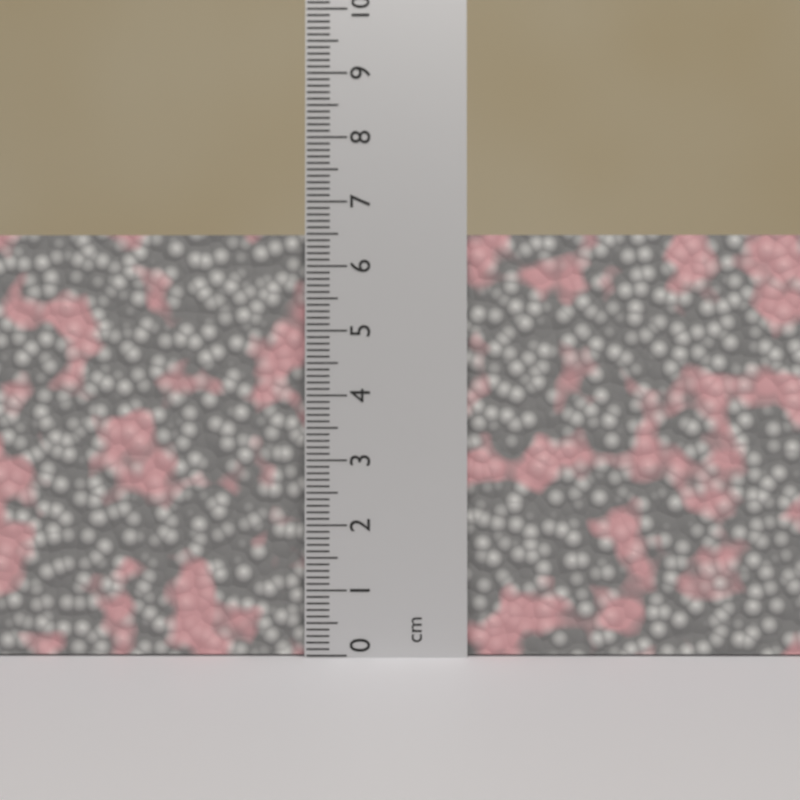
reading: 6.5 cm
